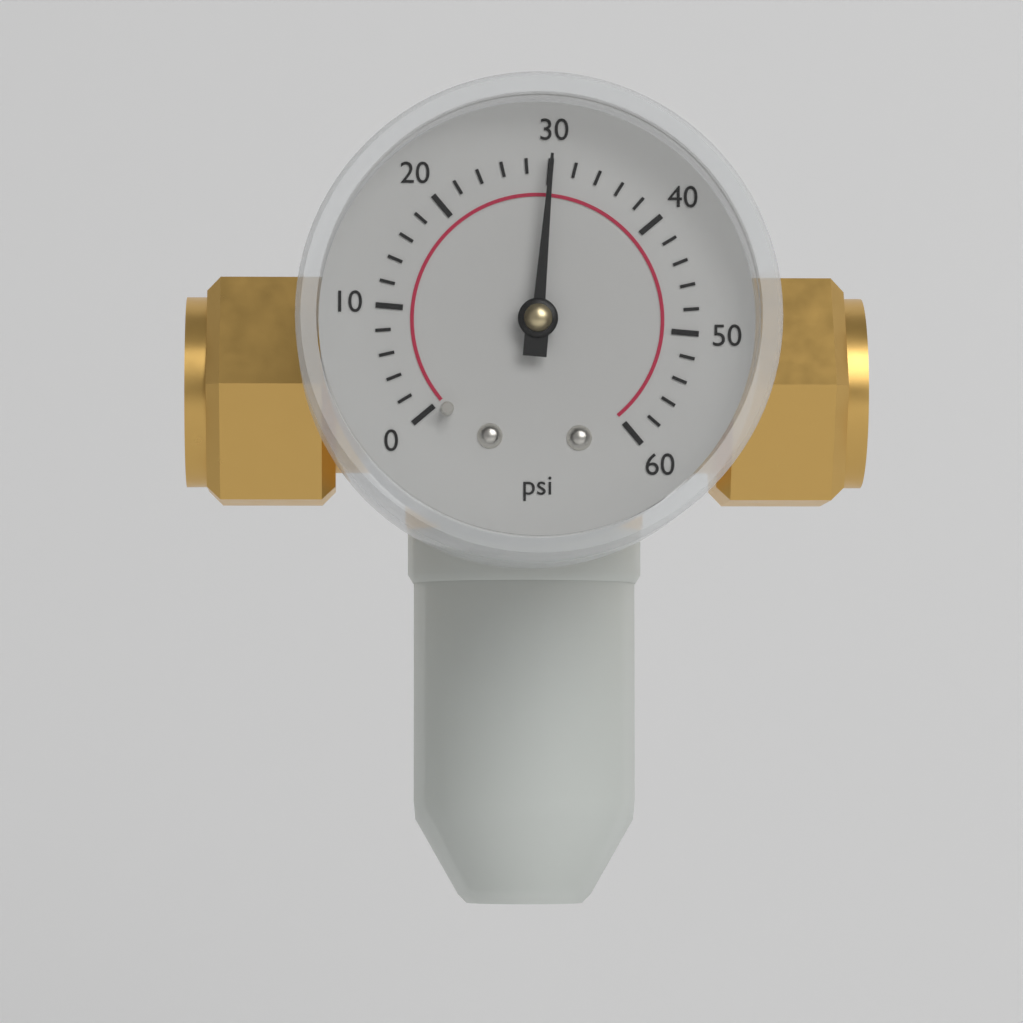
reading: 30 psi
